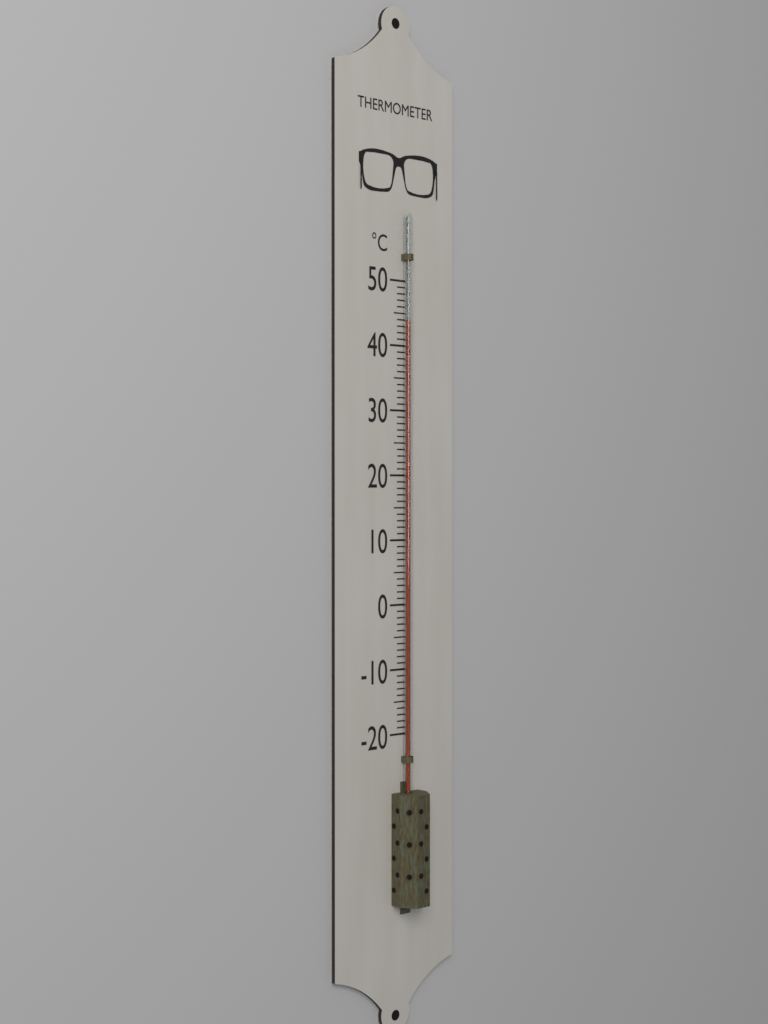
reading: 44 °C
